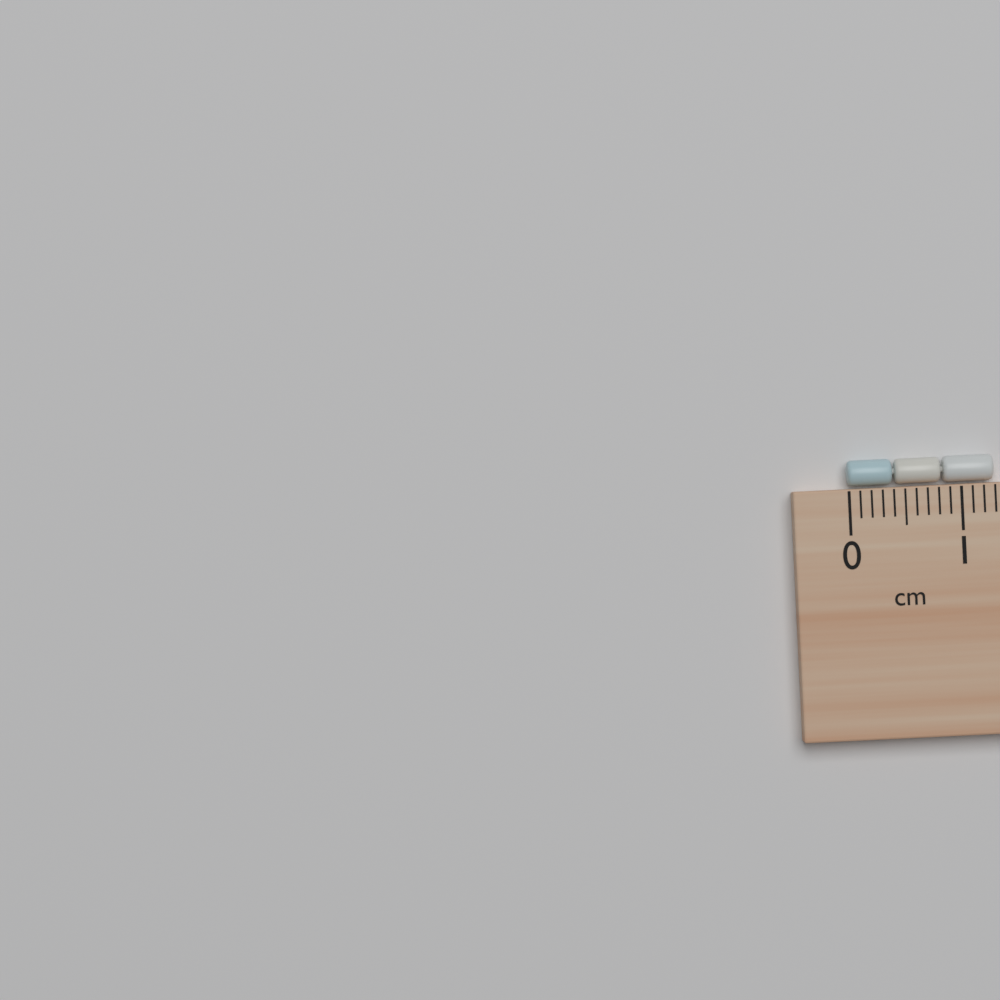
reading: 1.3 cm
